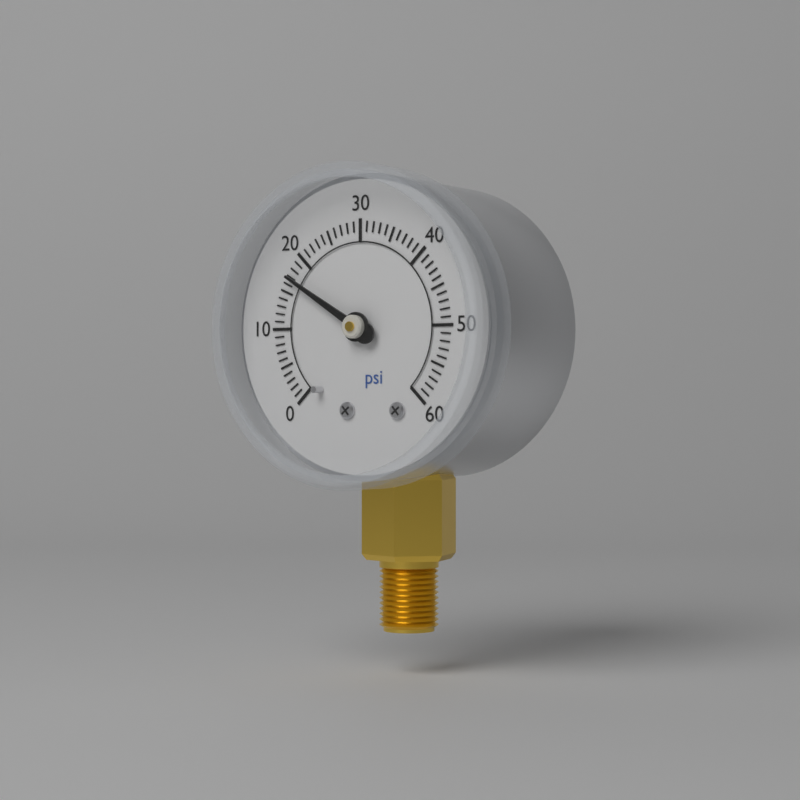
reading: 17 psi
